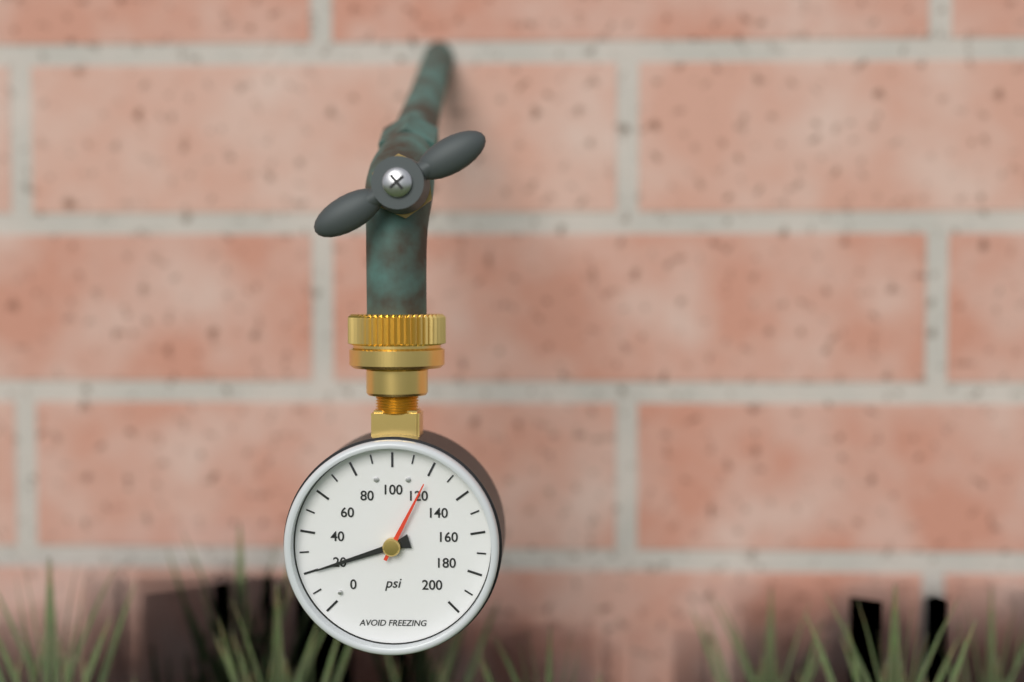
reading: 20 psi
